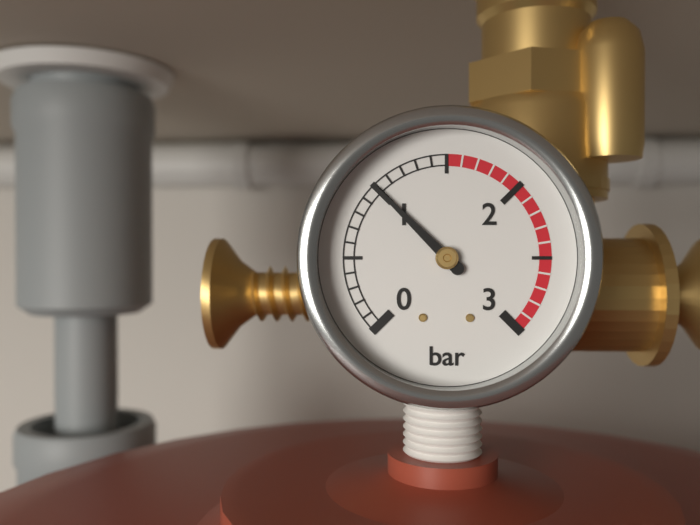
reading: 1.0 bar
